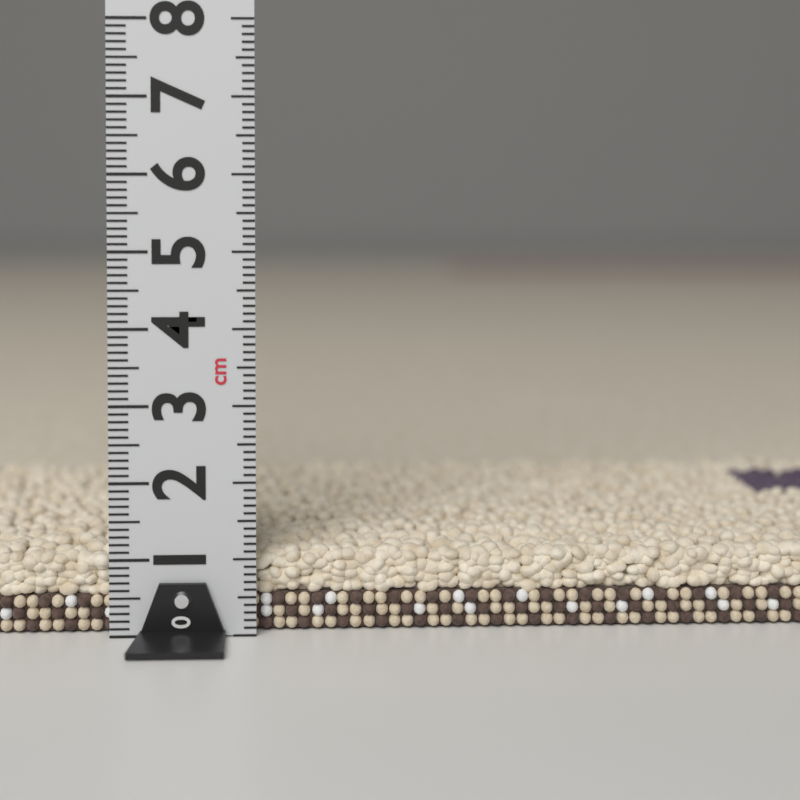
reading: 1.1 cm
